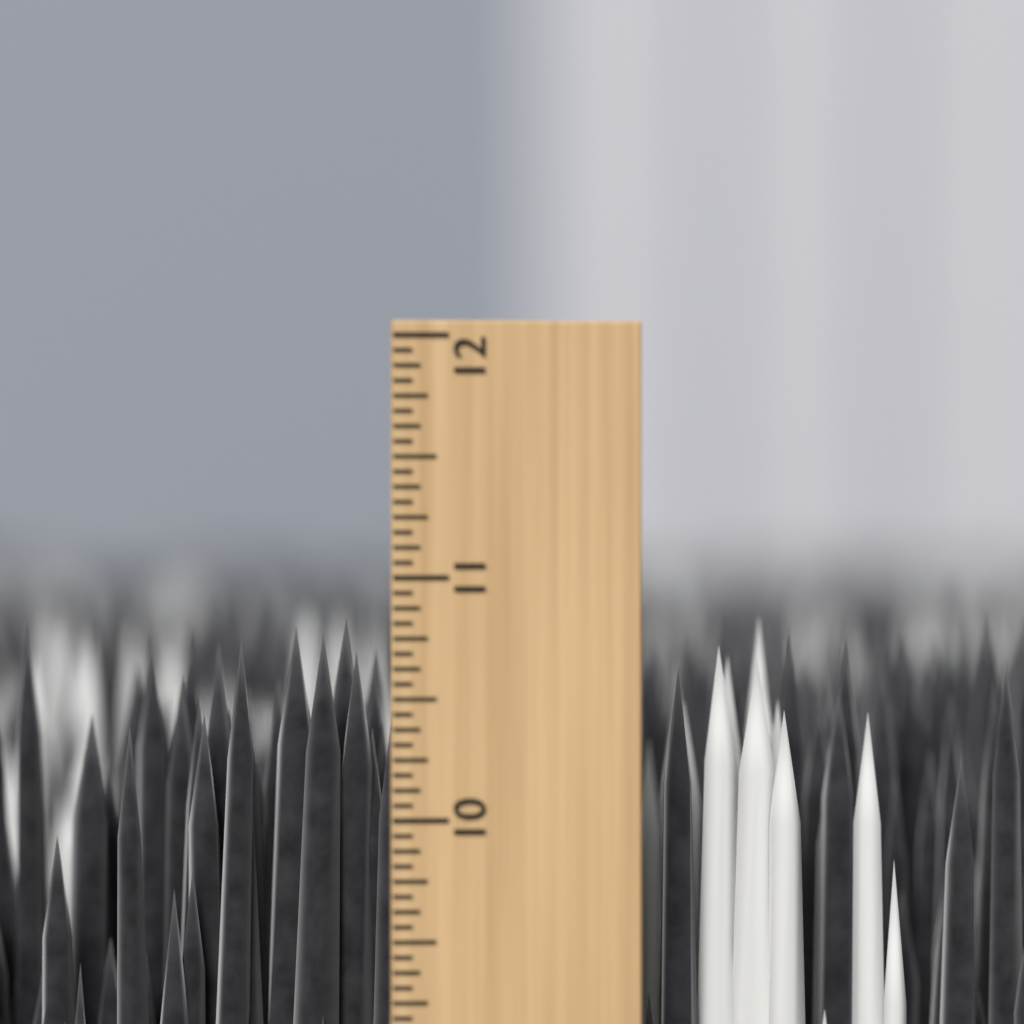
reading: 10.8125 inch
